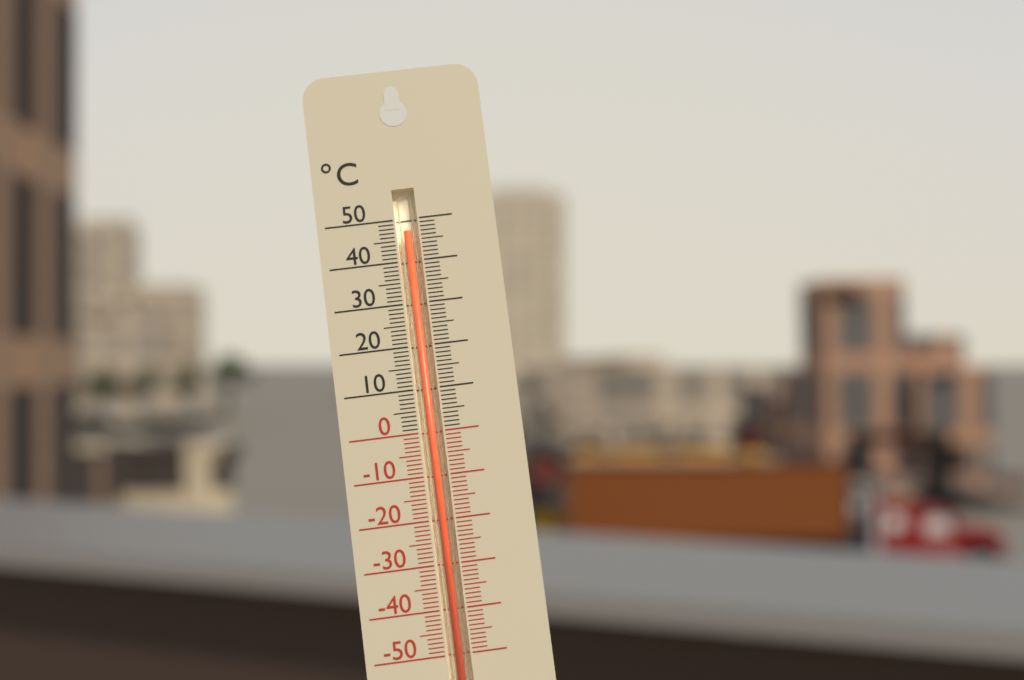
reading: 47 °C
